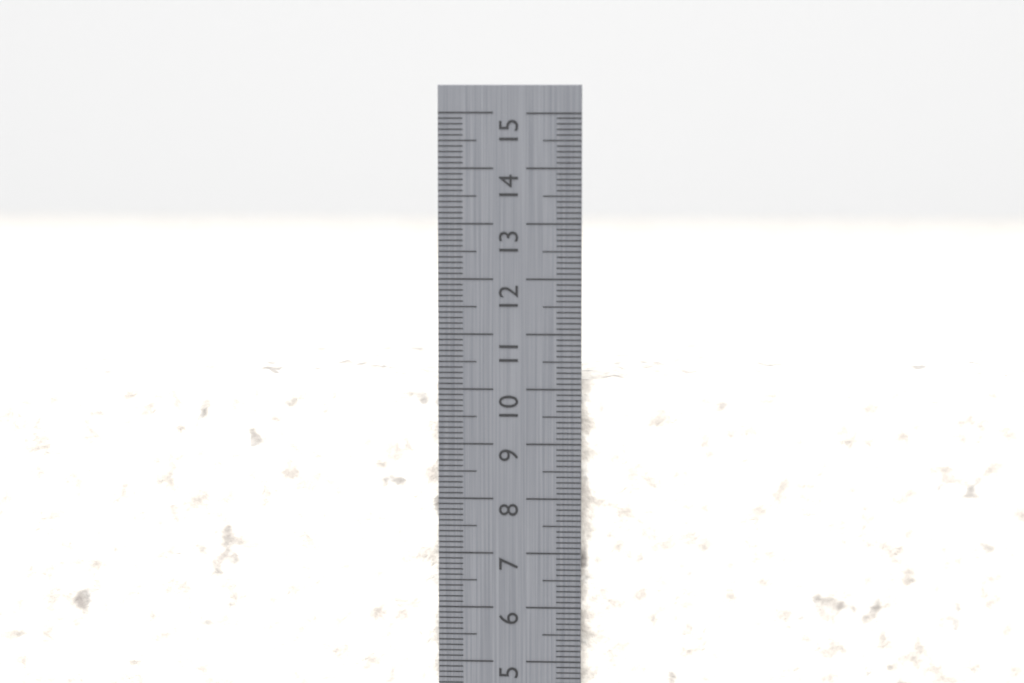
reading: 10.2 cm
